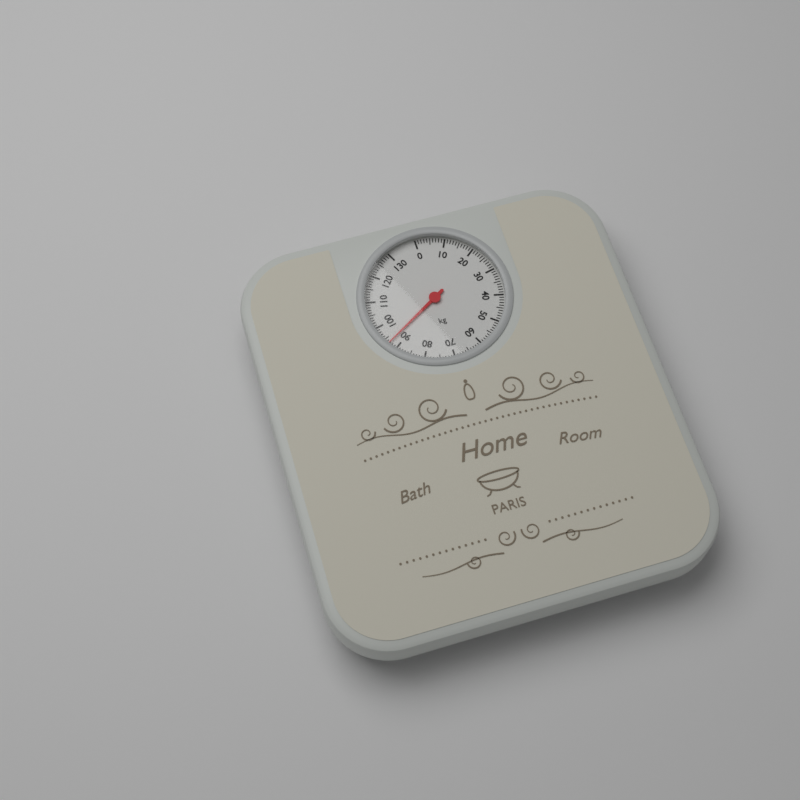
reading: 93 kg
